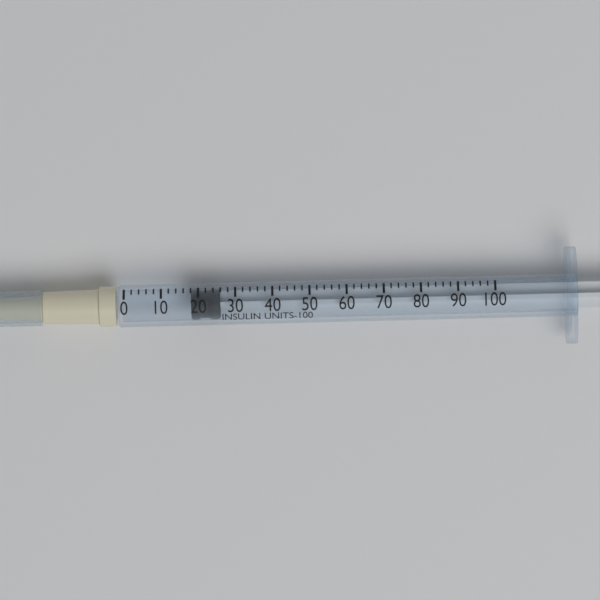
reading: 18 units
